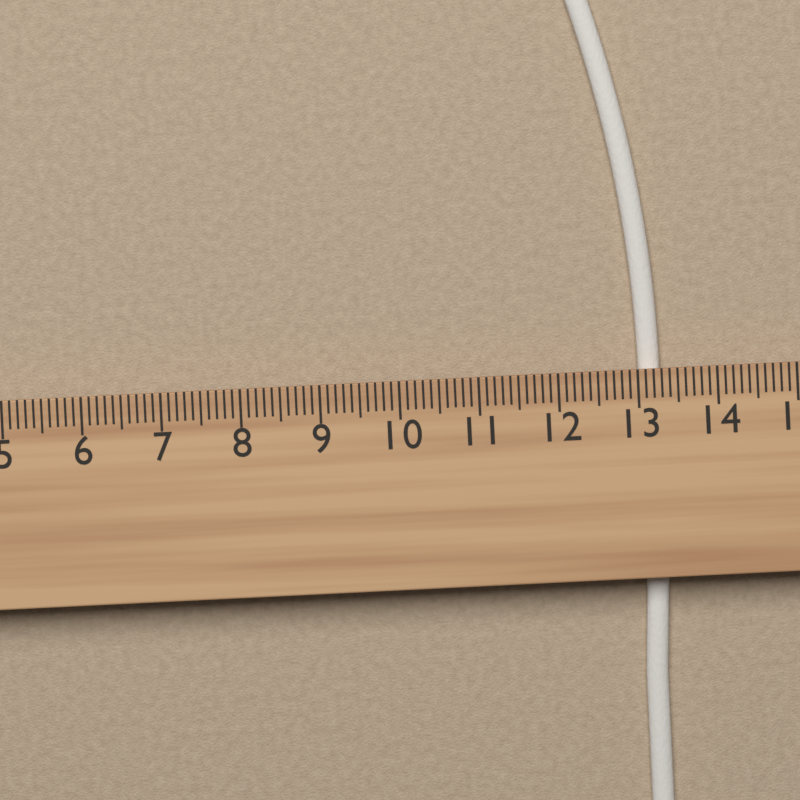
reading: 13.3 cm
